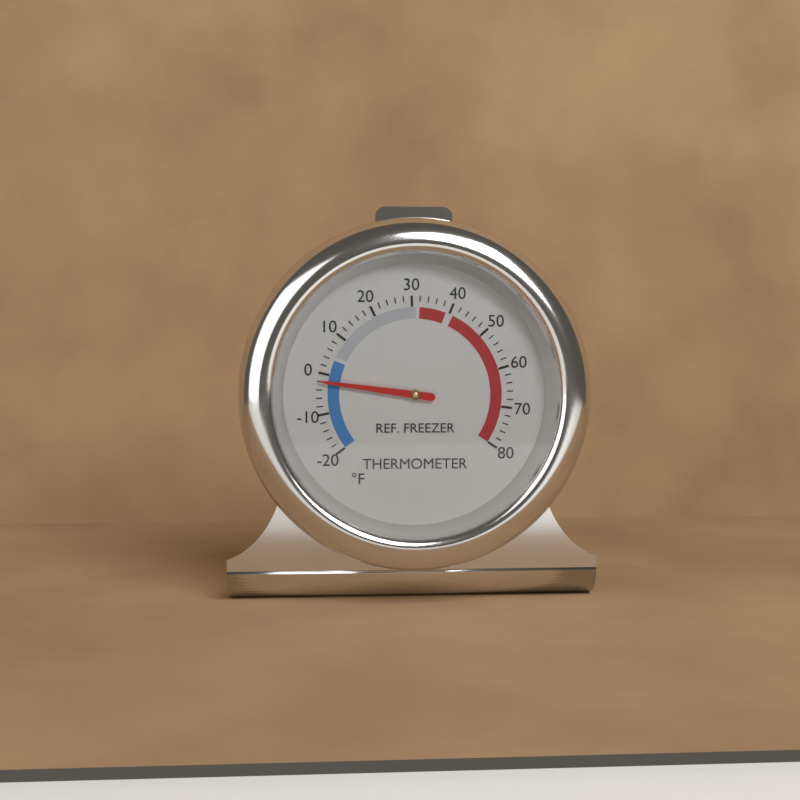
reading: -2 °F
